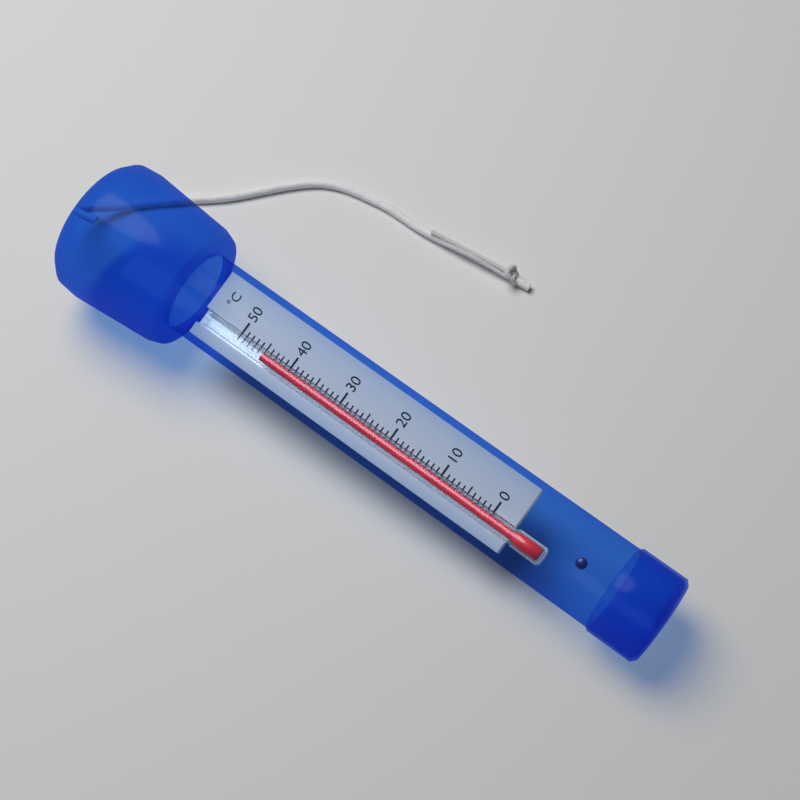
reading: 45 °C
